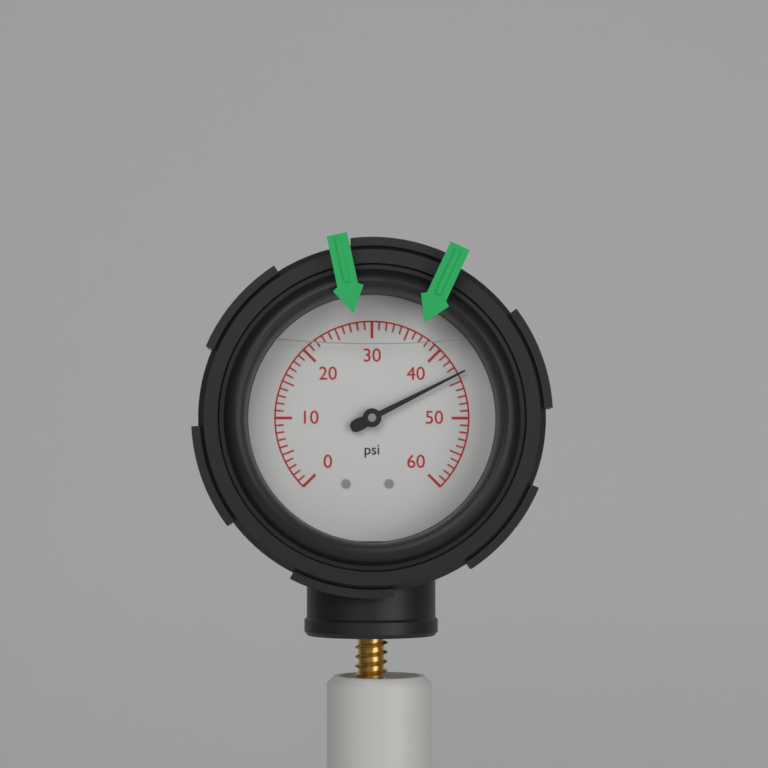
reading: 44 psi
